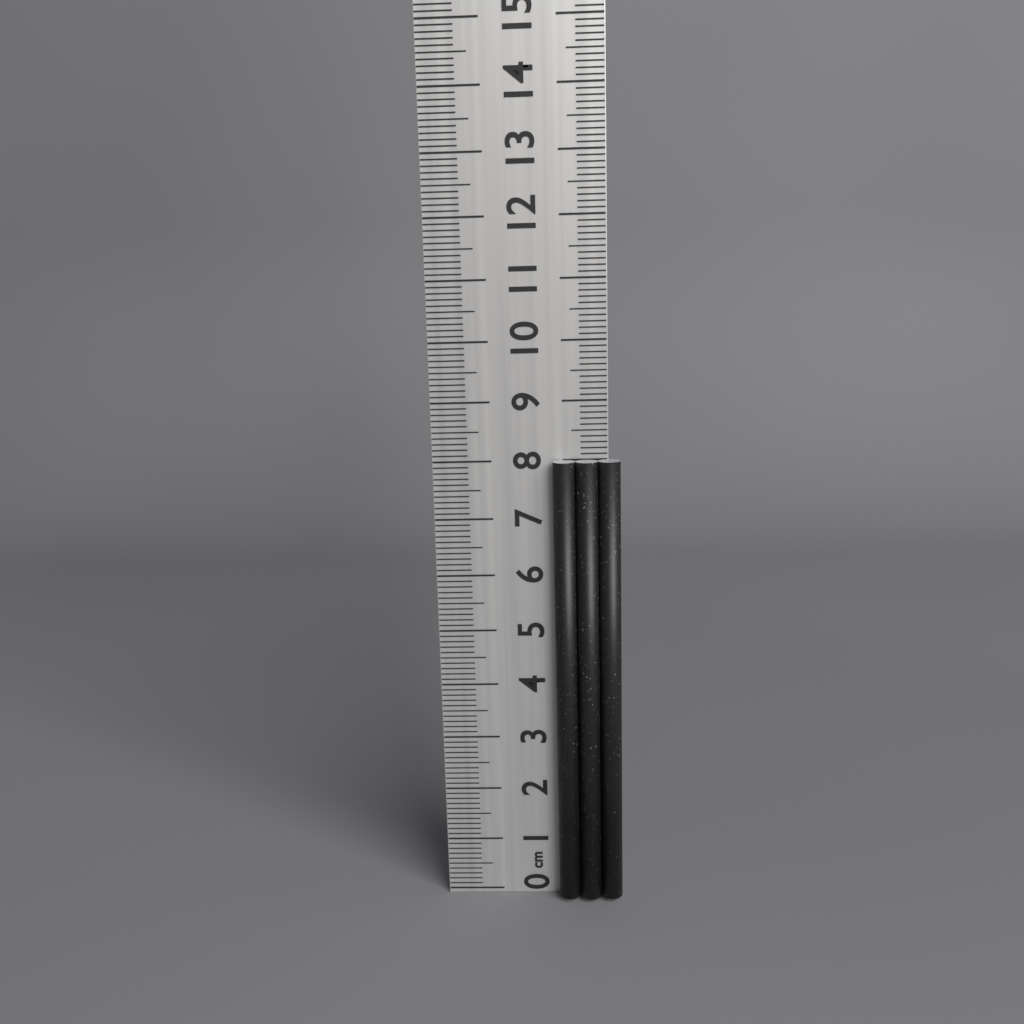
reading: 8.0 cm
